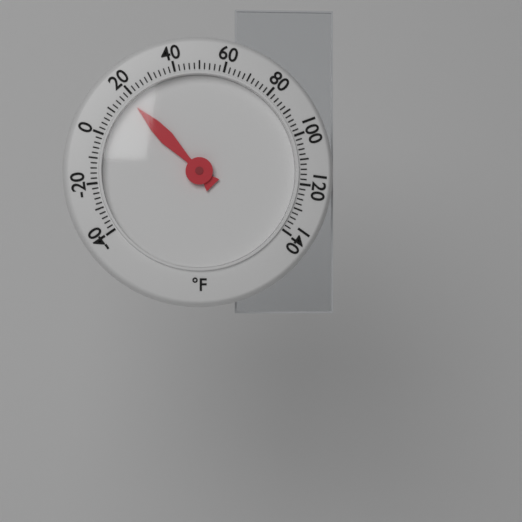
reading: 18 °F
